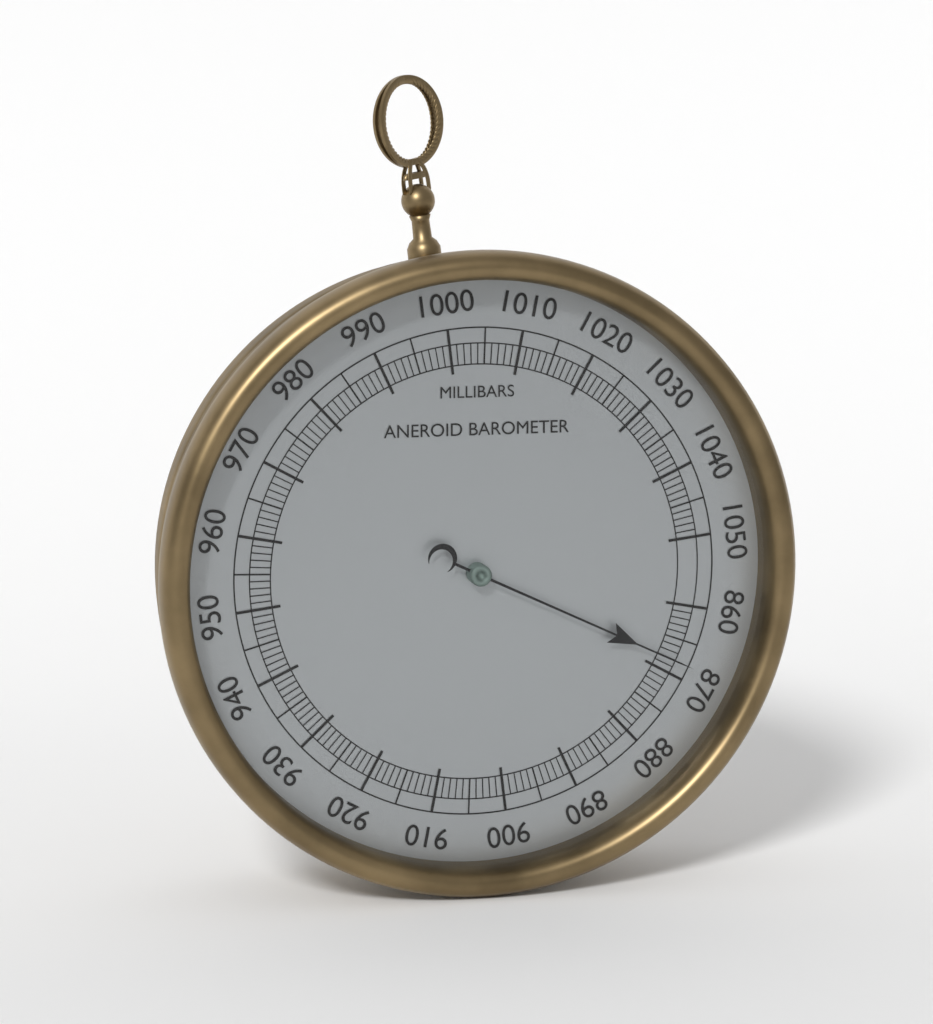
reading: 868 mbar
